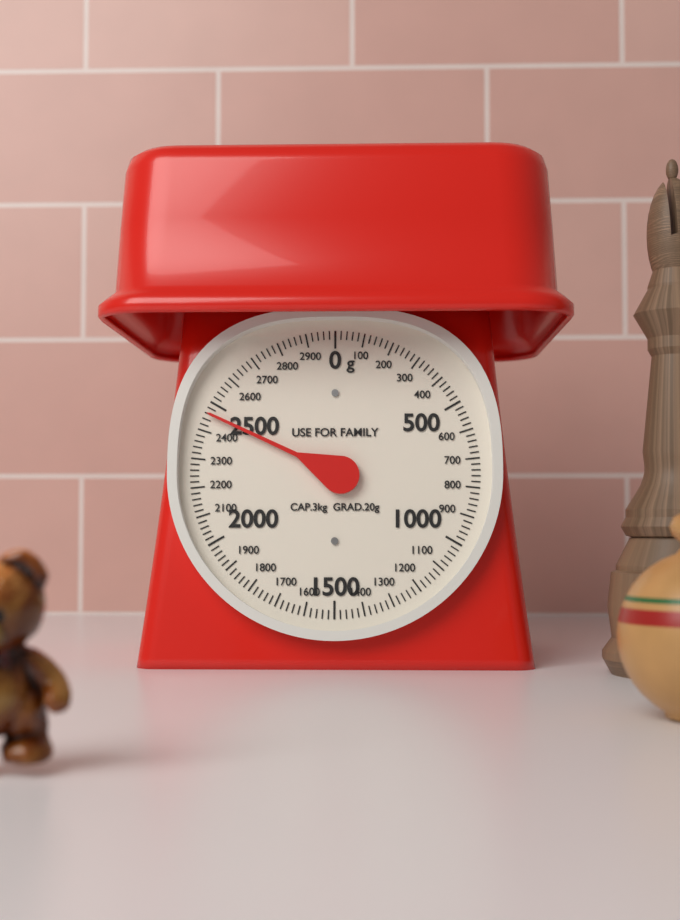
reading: 2460 g
